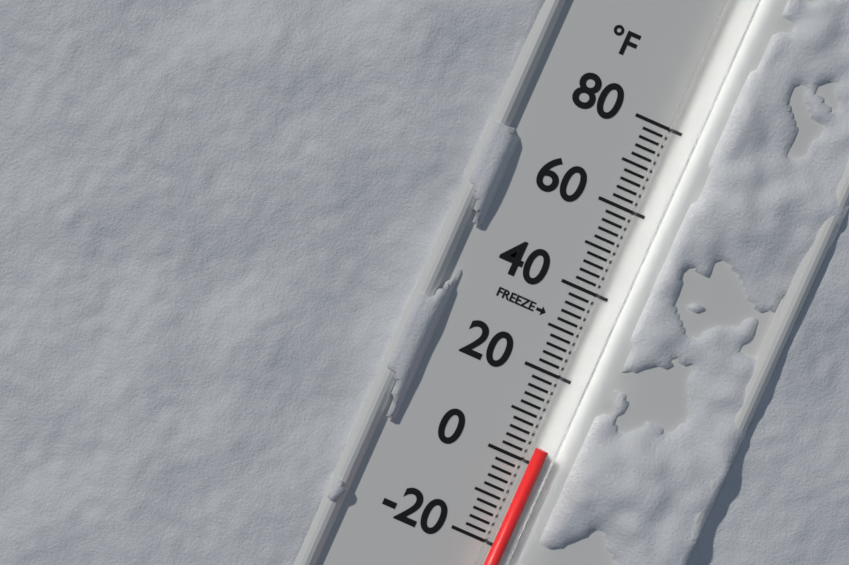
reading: 4 °F
